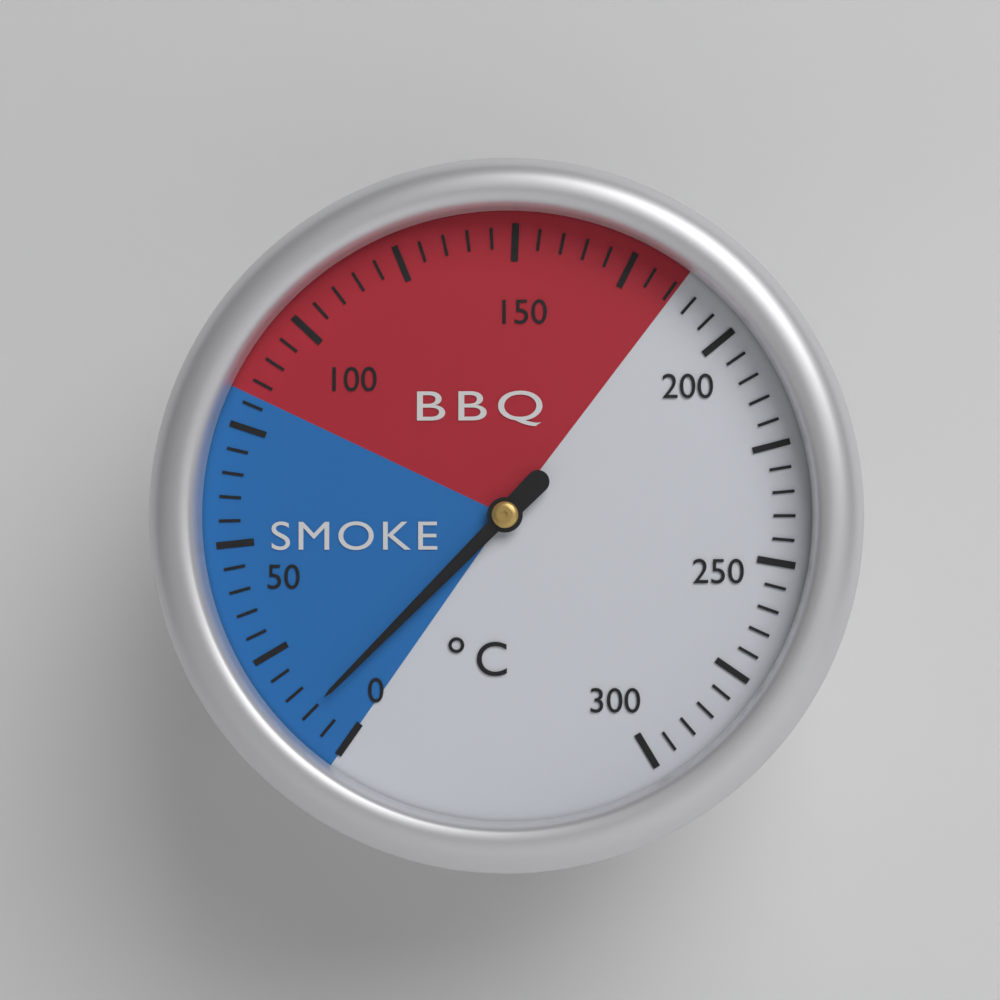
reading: 10 °C
